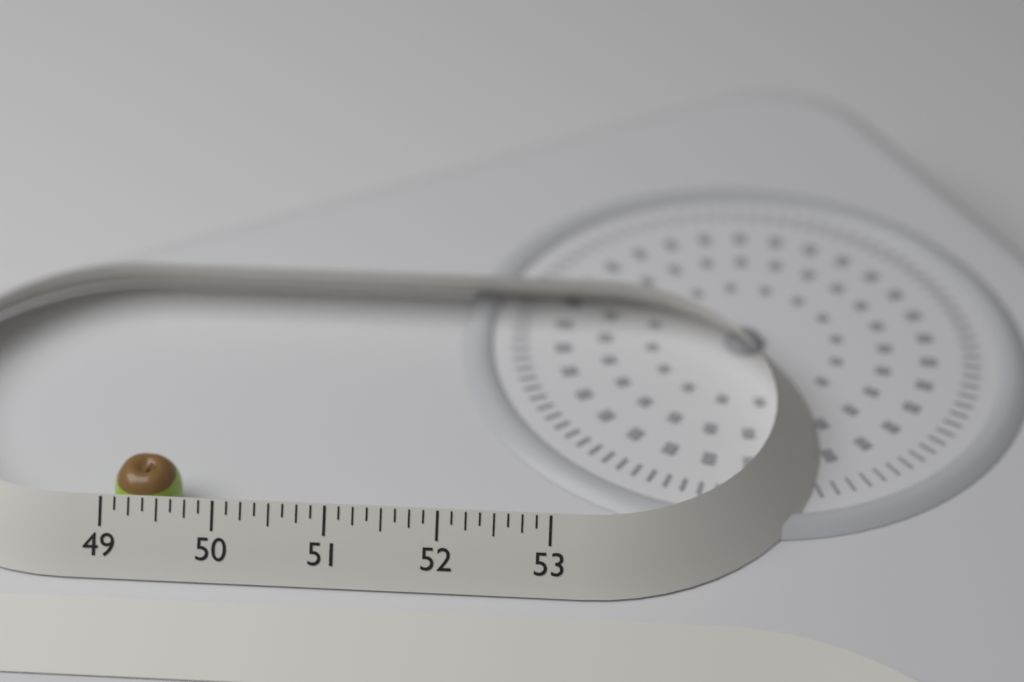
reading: 49.625 (no unit)
